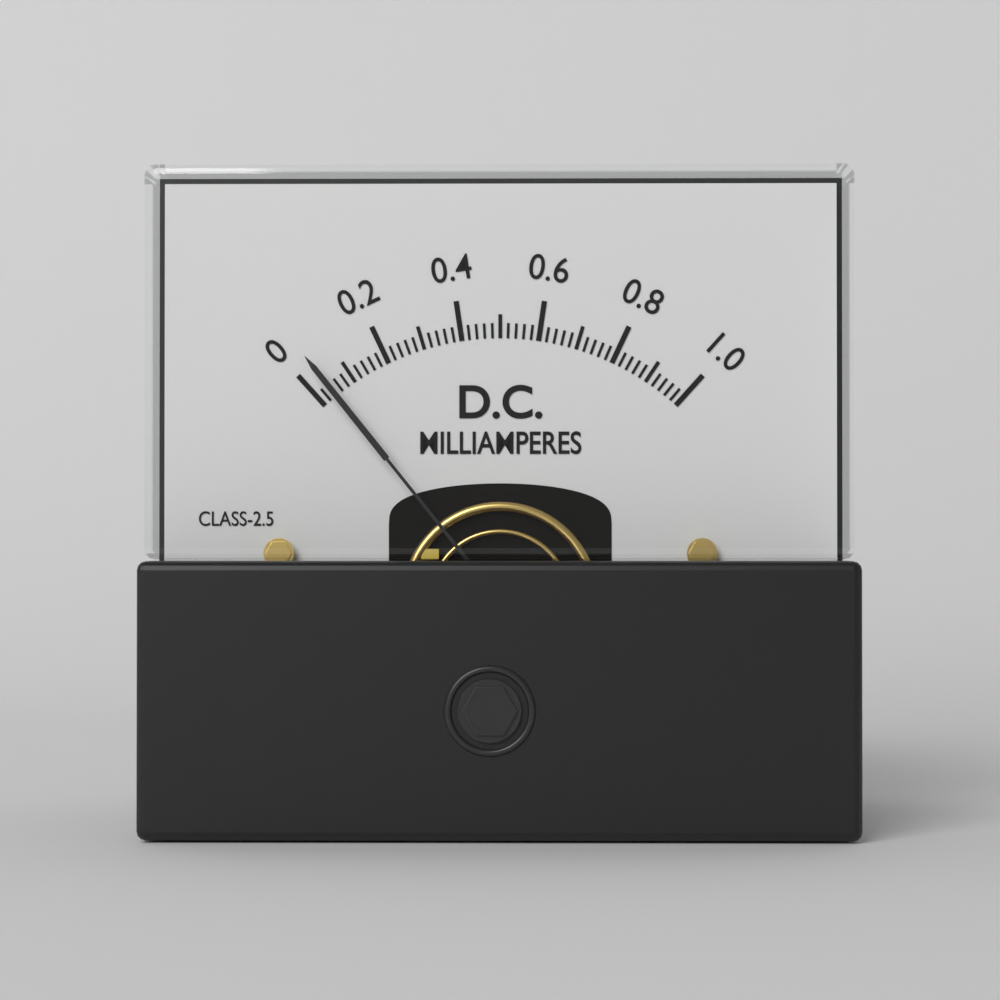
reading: 0.04 mA
